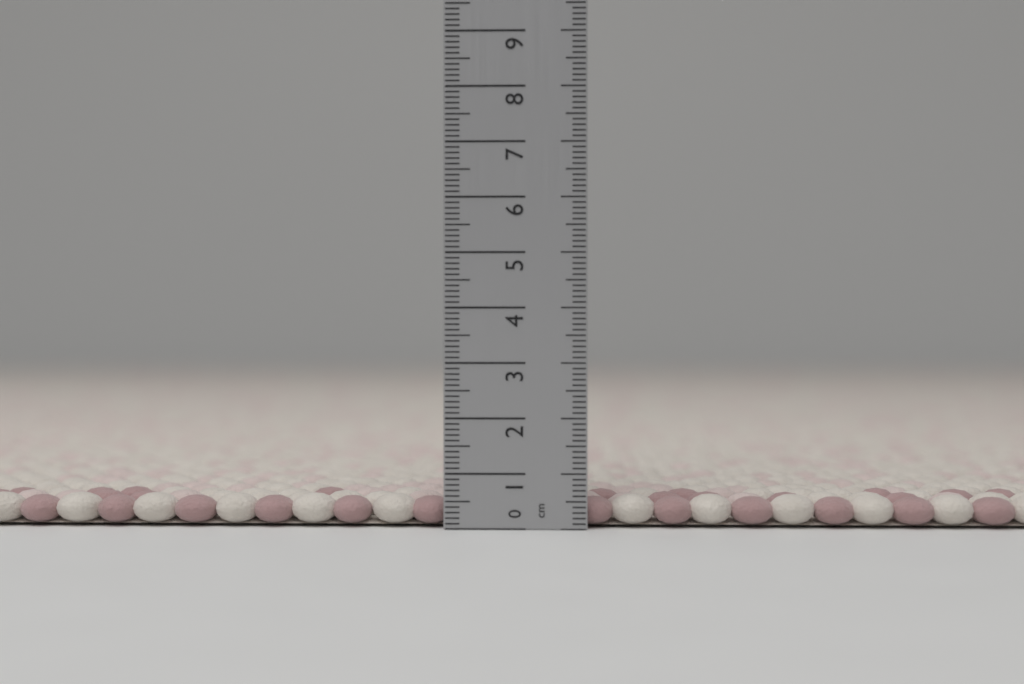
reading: 0.6 cm
